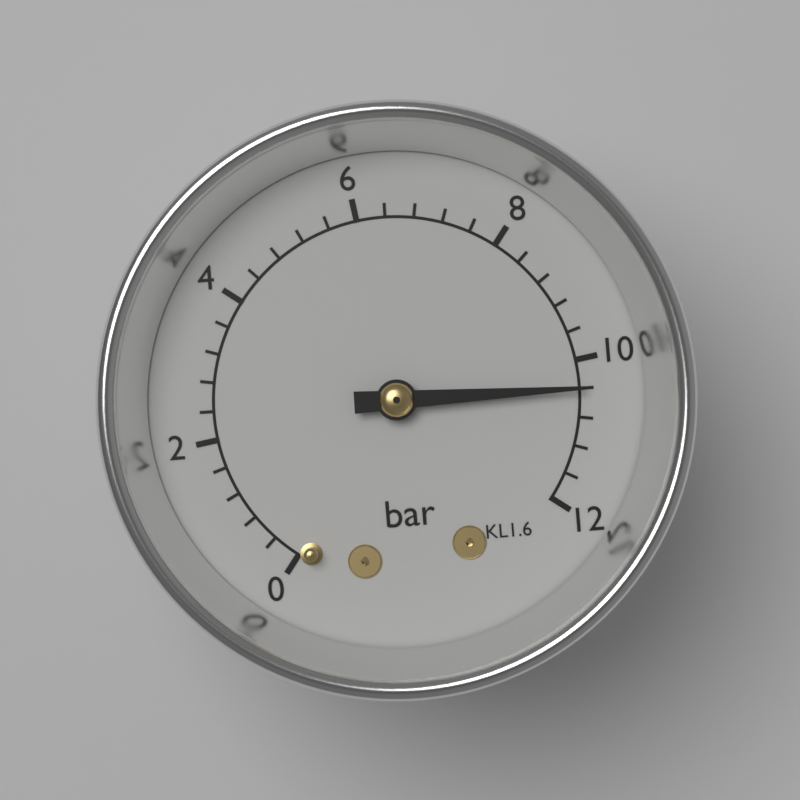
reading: 10.4 bar
